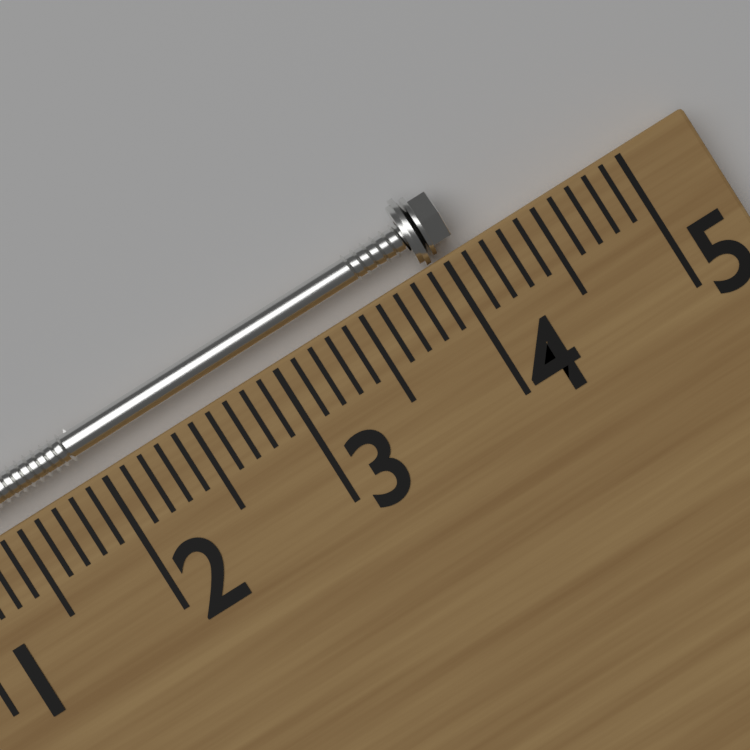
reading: 4.1 cm
